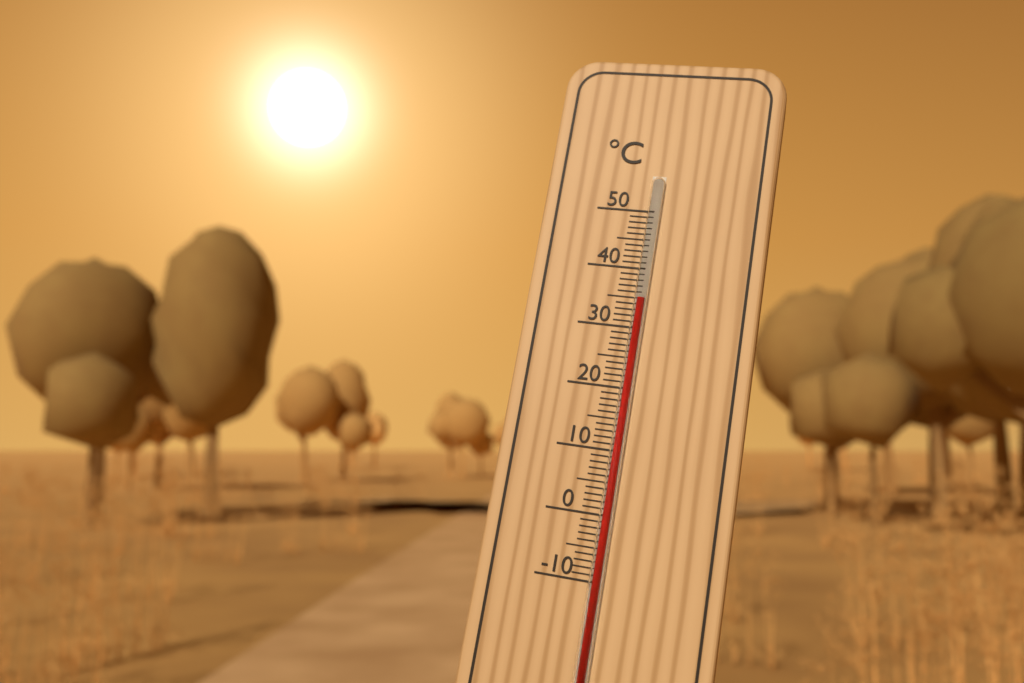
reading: 35 °C
